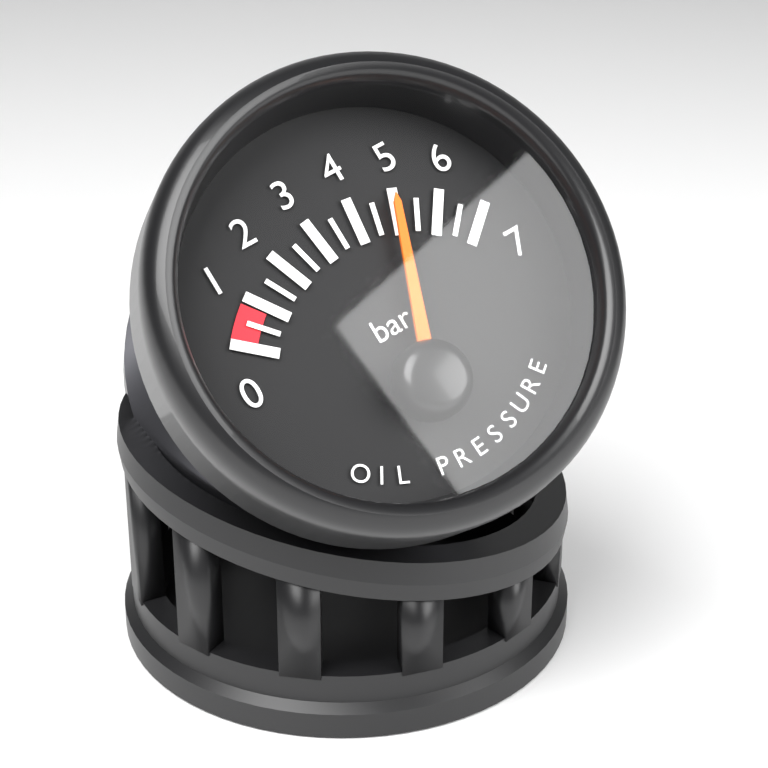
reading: 5.0 bar
